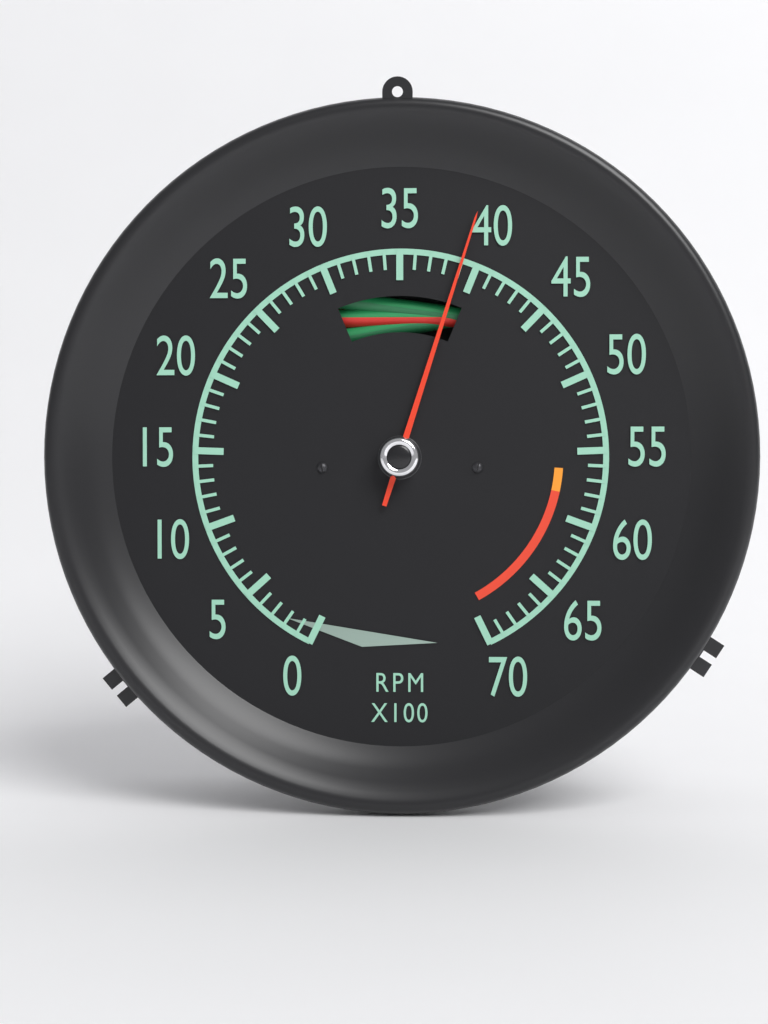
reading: 39 RPM x100
